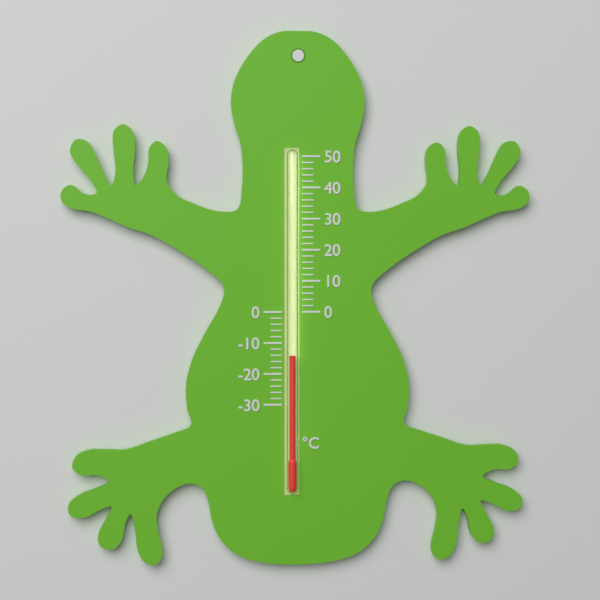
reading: -14 °C
